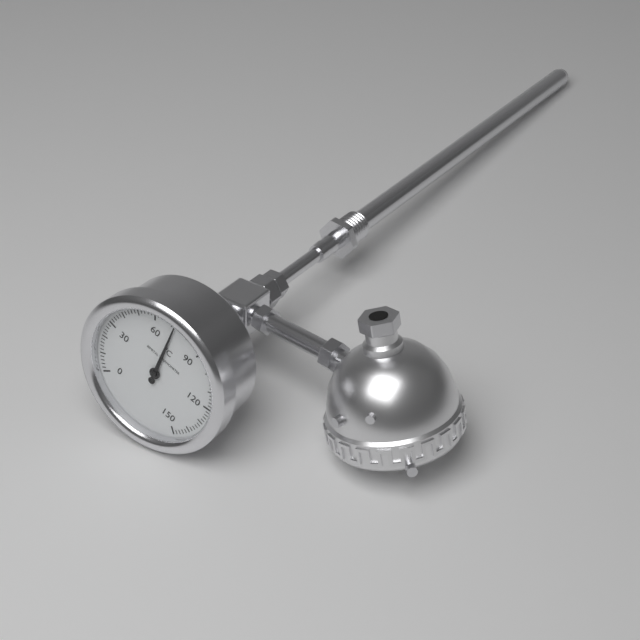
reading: 72 °C
